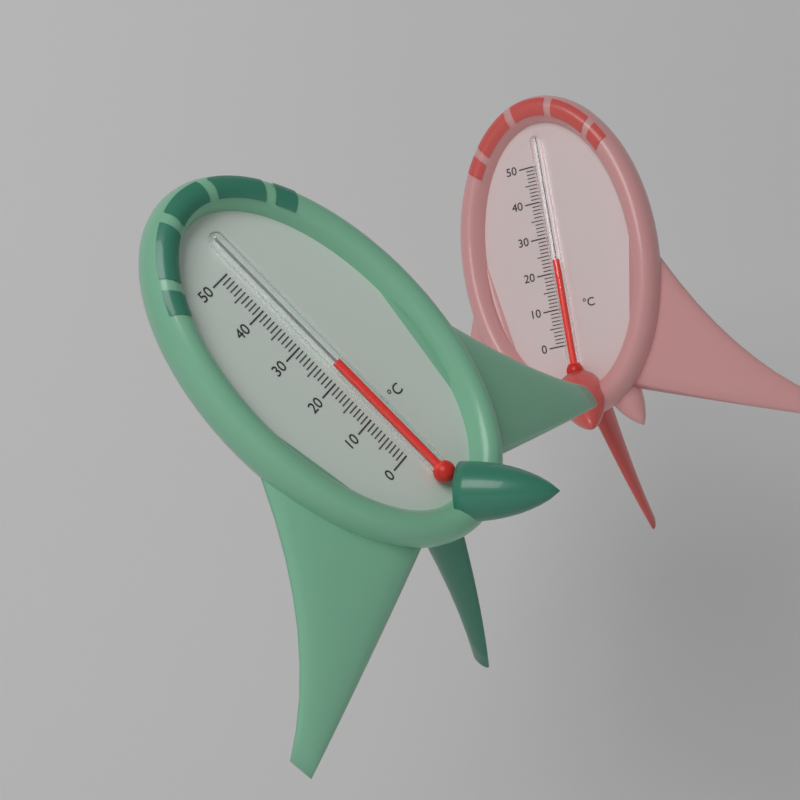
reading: 23 °C
